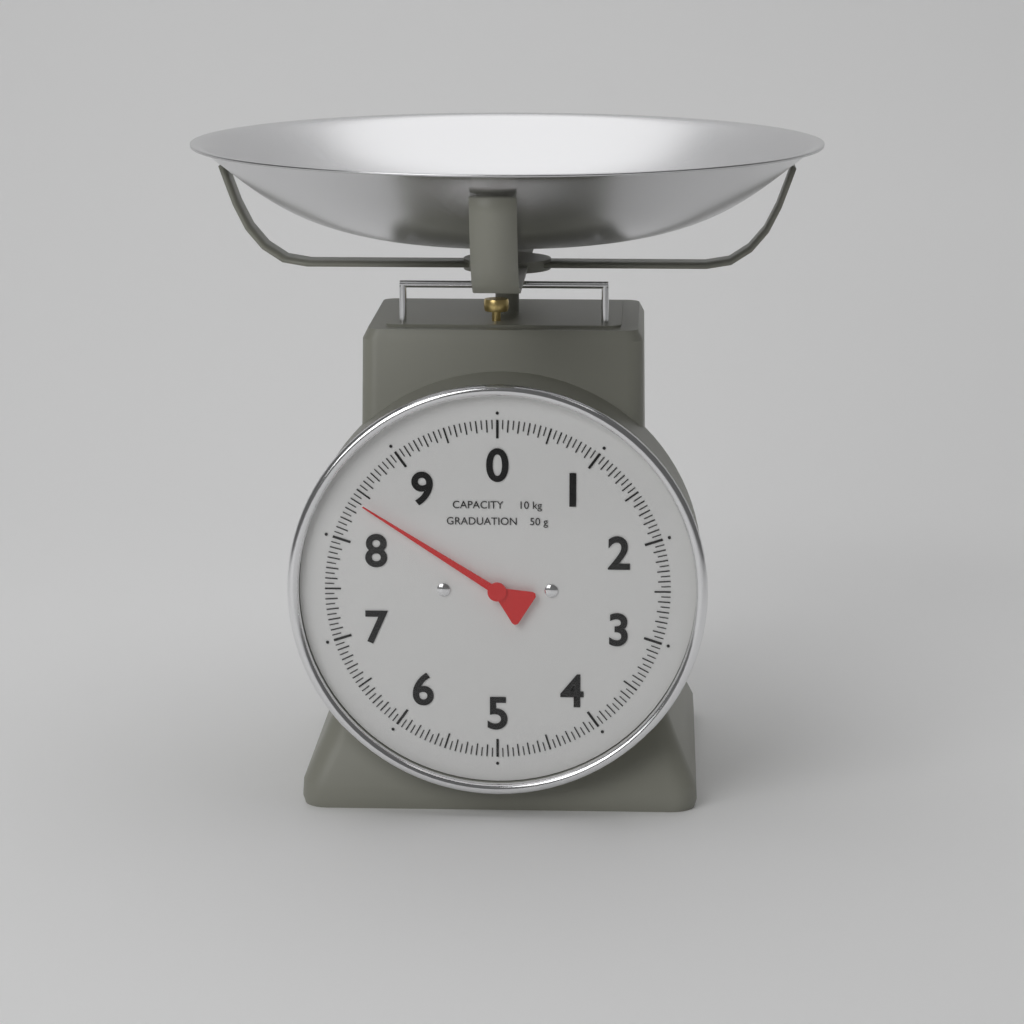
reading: 8.40 kg
